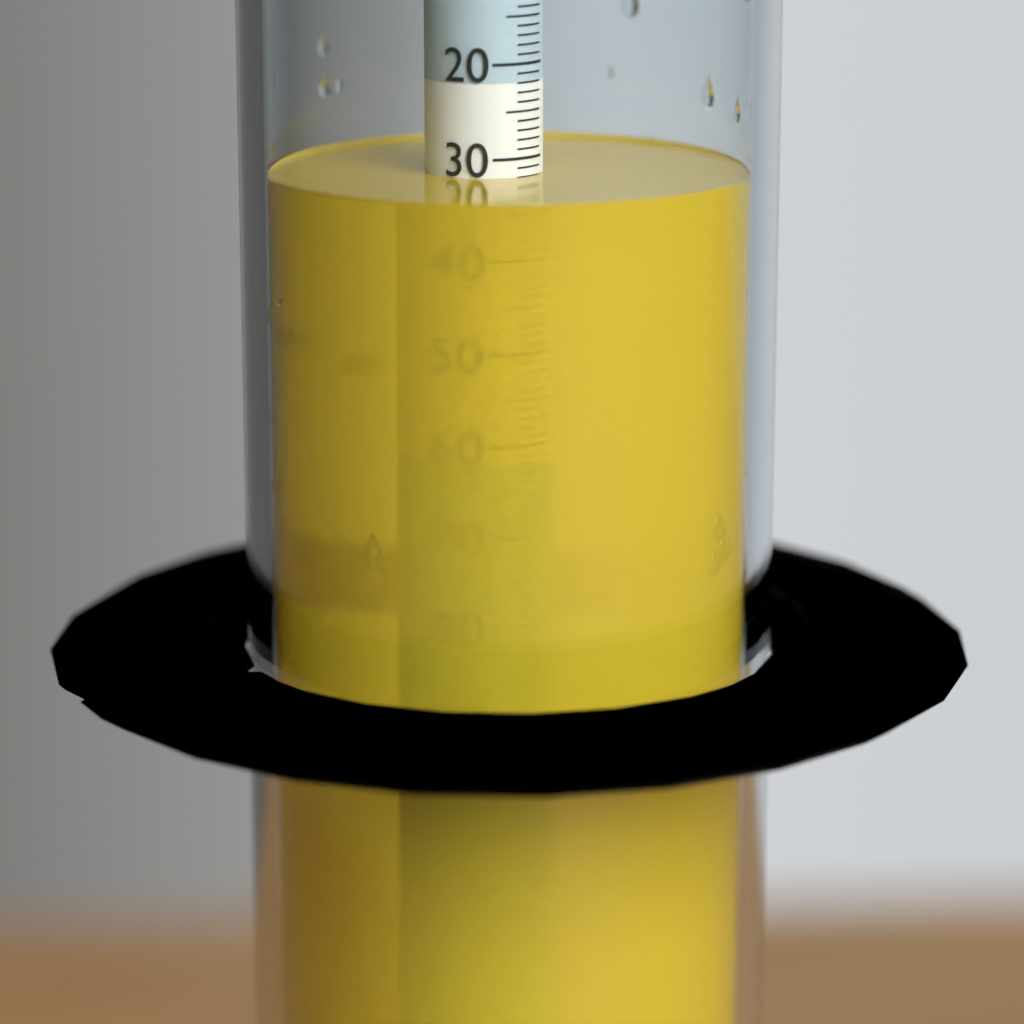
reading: 32 (no unit)
